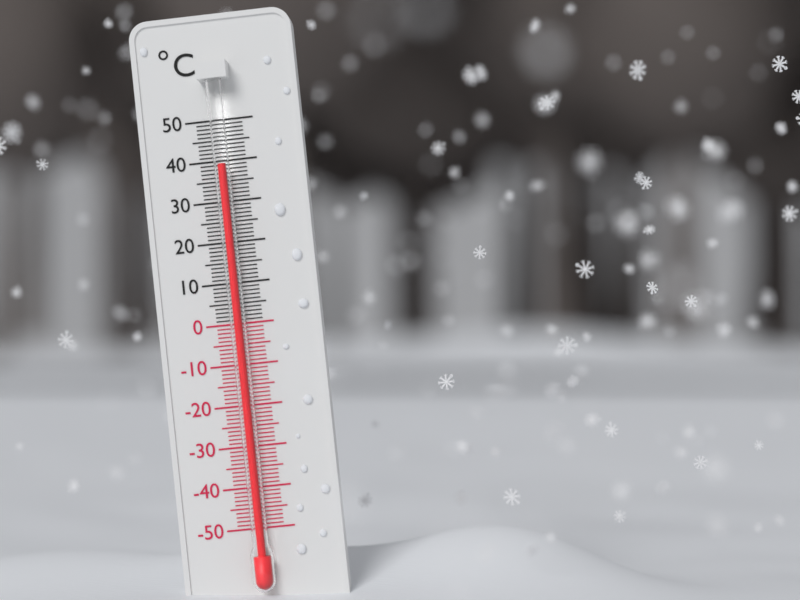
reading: 39 °C
